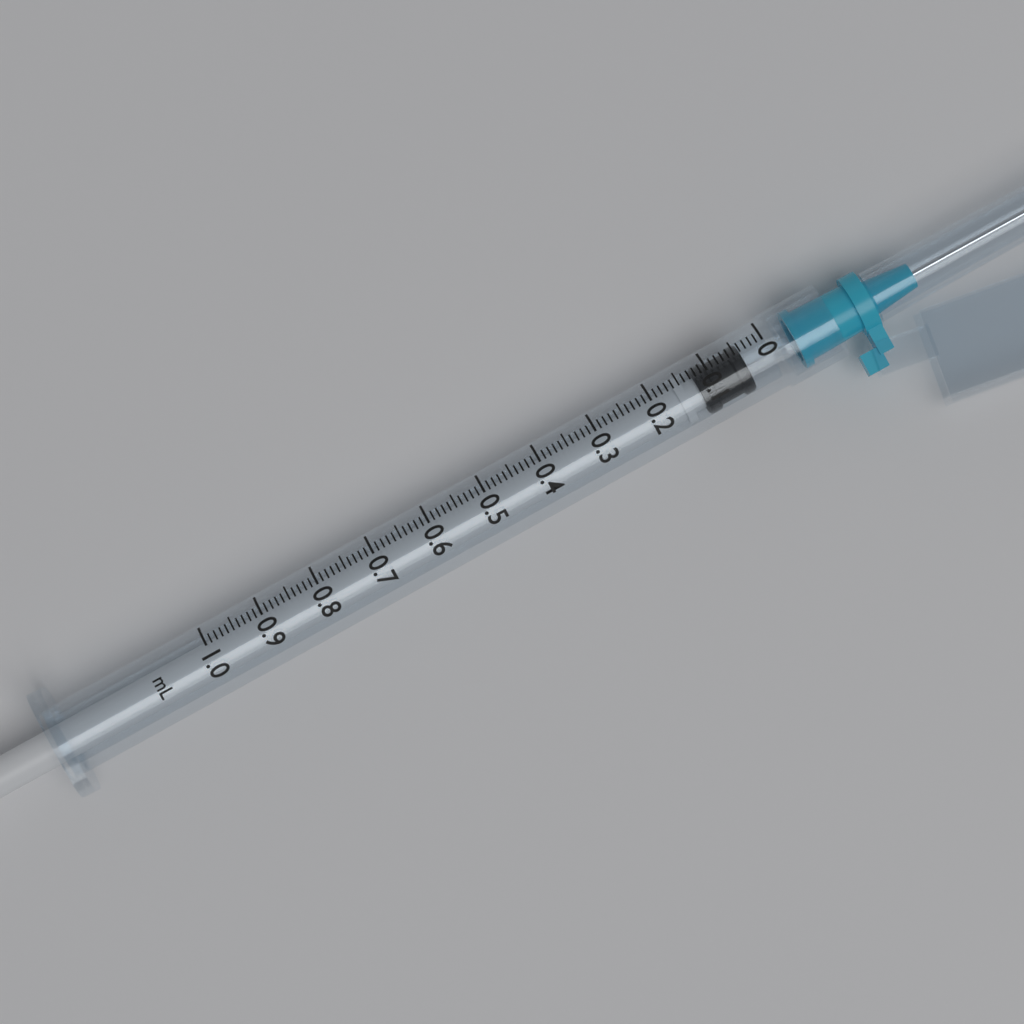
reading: 0.04 ml
